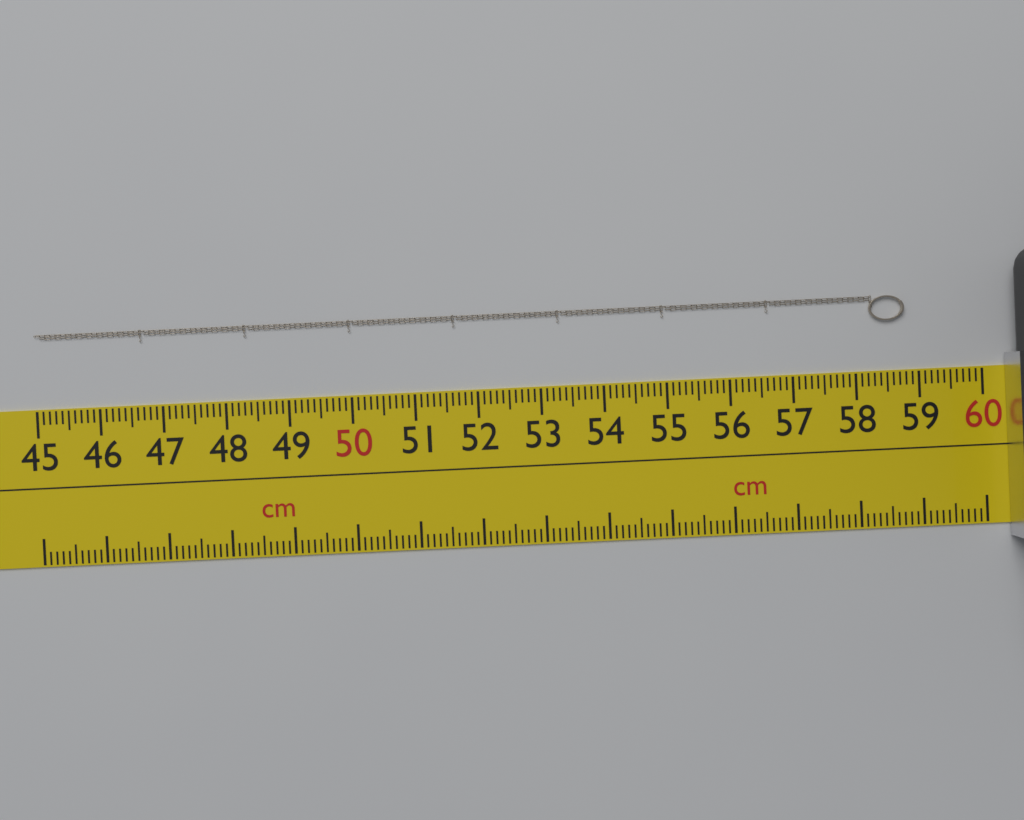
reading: 58.8 cm
